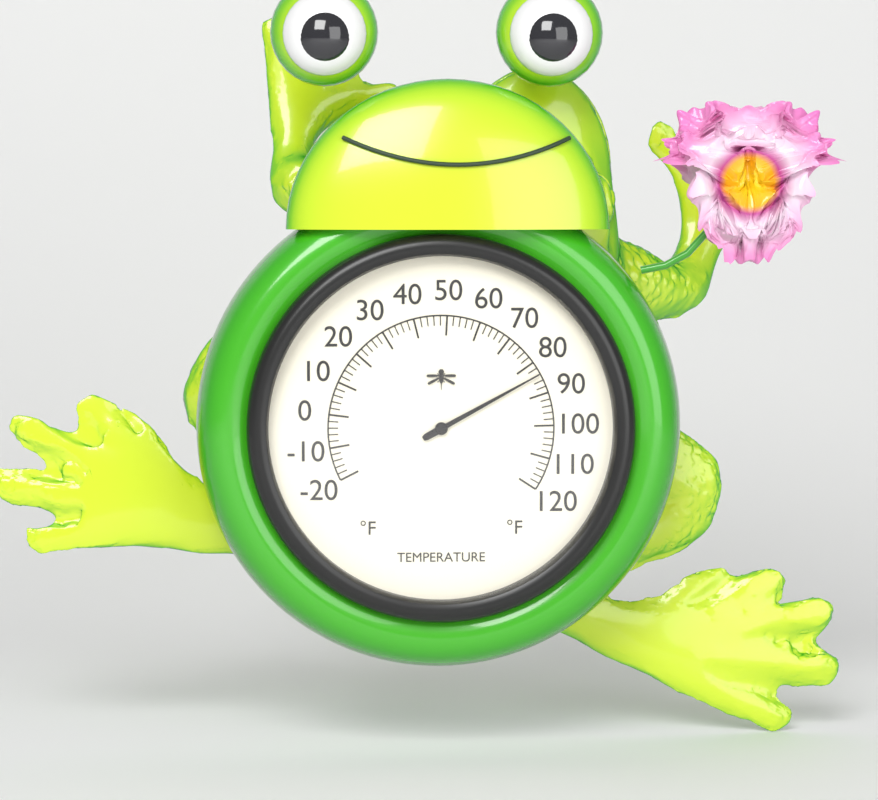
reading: 84 °F
